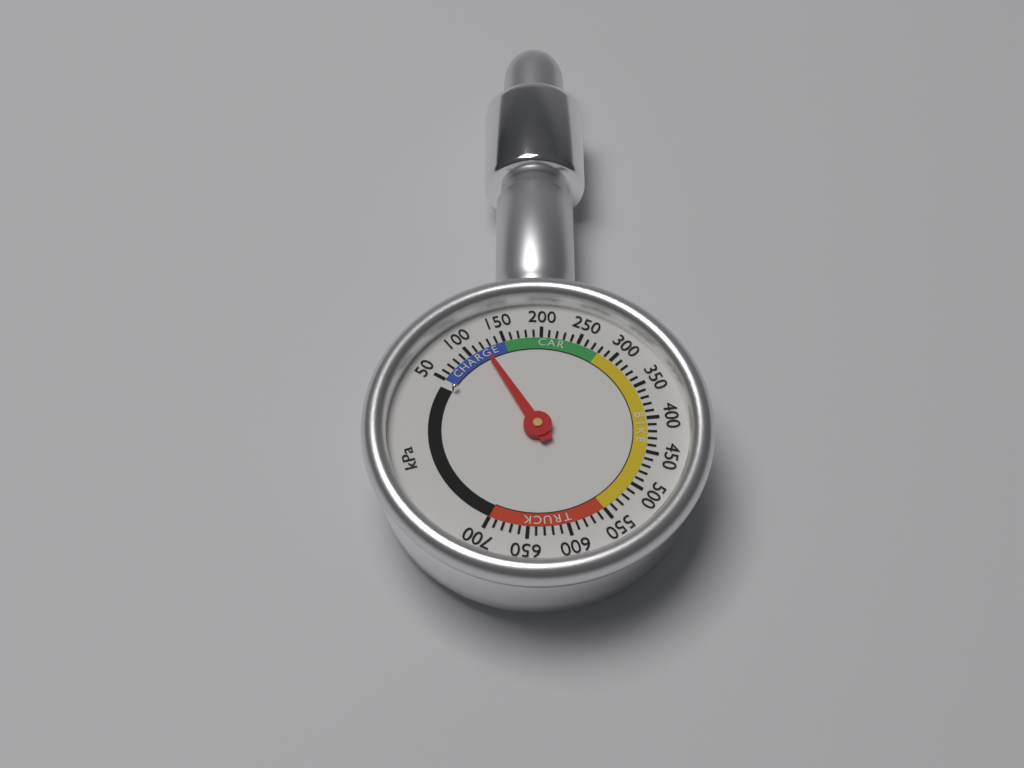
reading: 120 kPa
